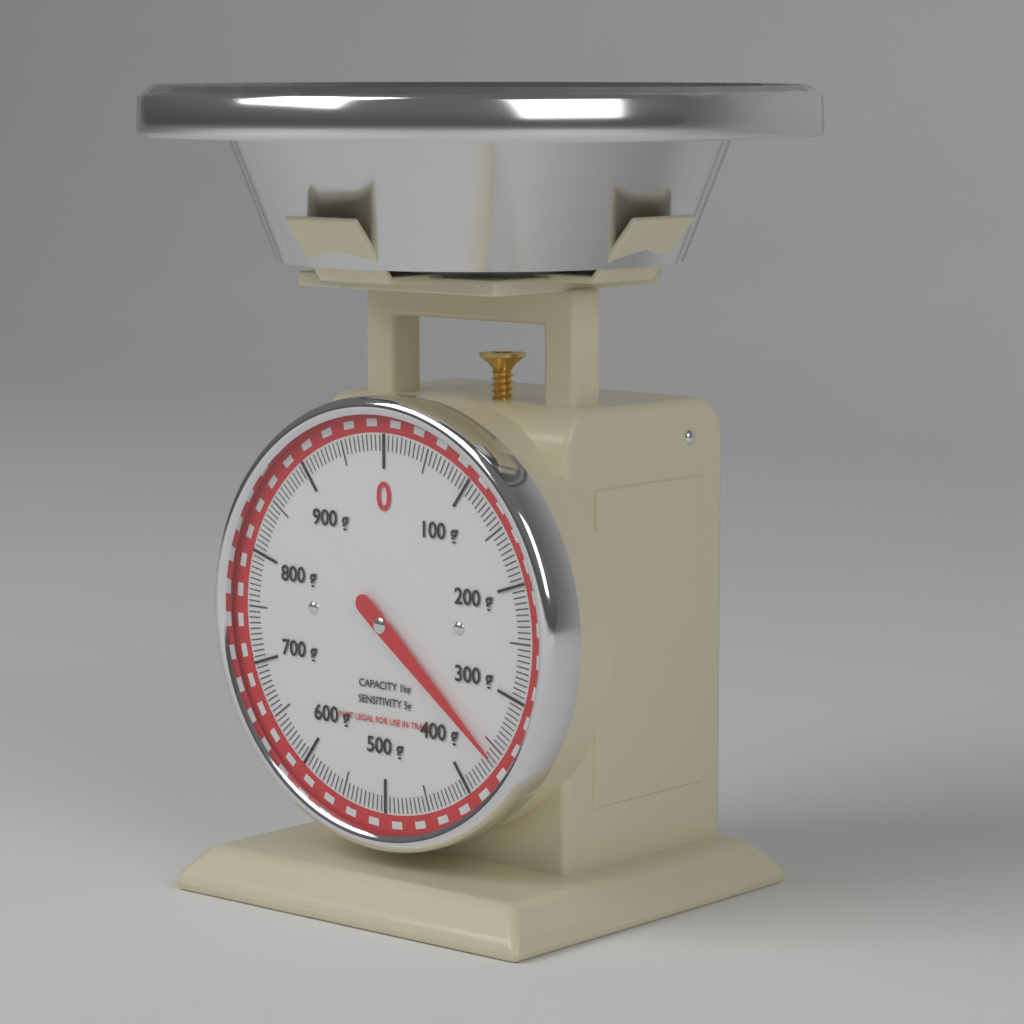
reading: 360 g
